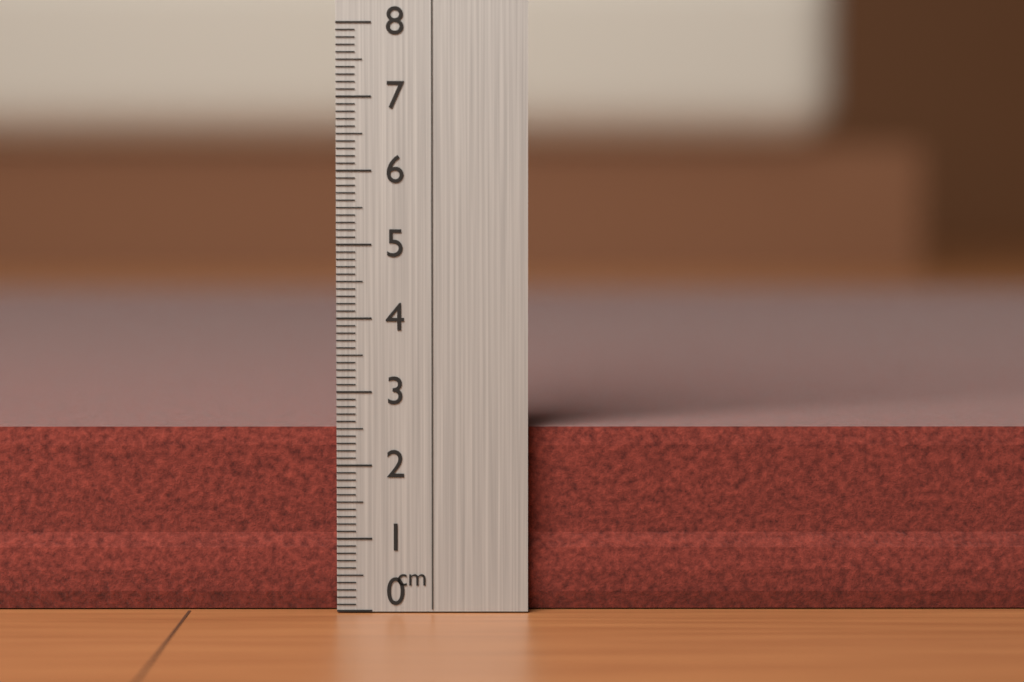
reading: 2.5 cm
